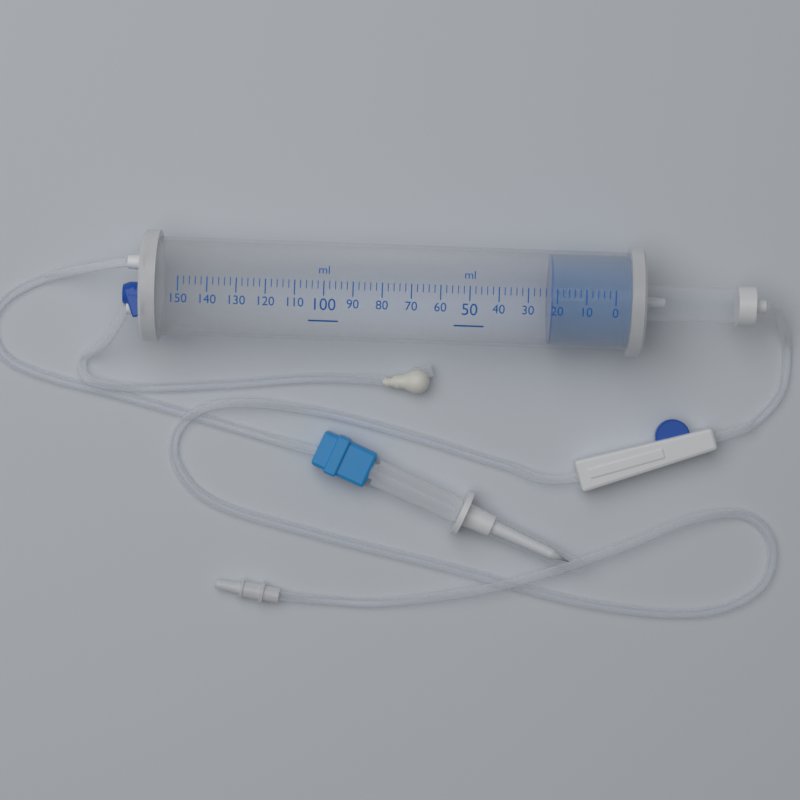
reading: 22 ml
